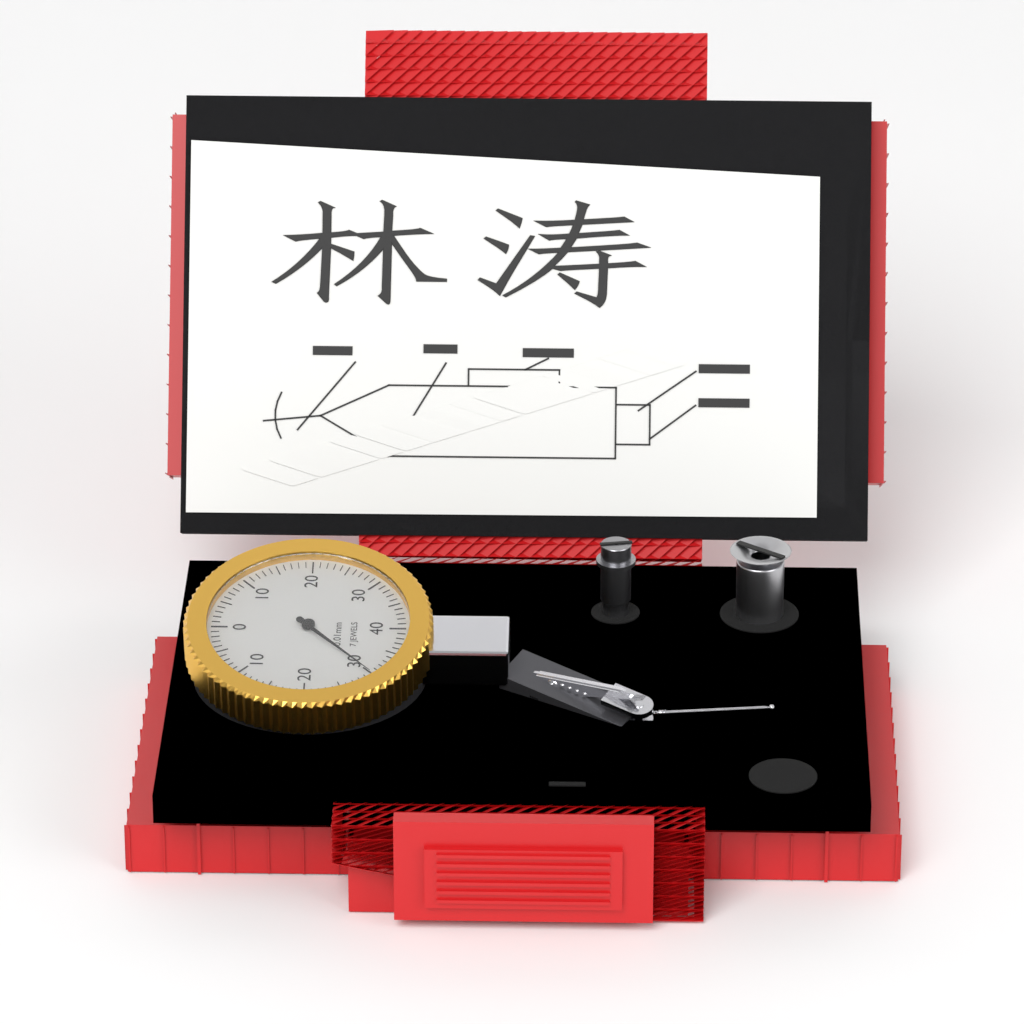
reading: 30 0.01mm
